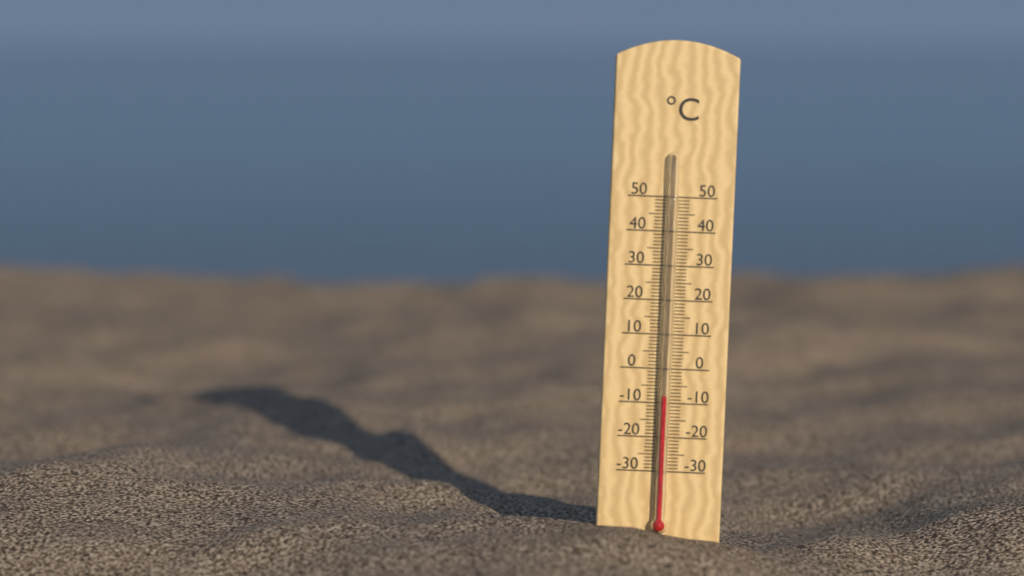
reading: -8 °C
